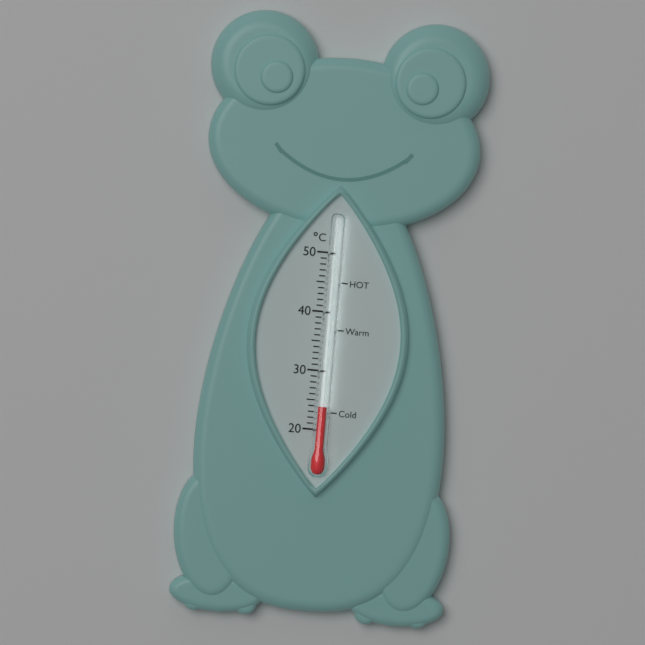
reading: 24 °C
